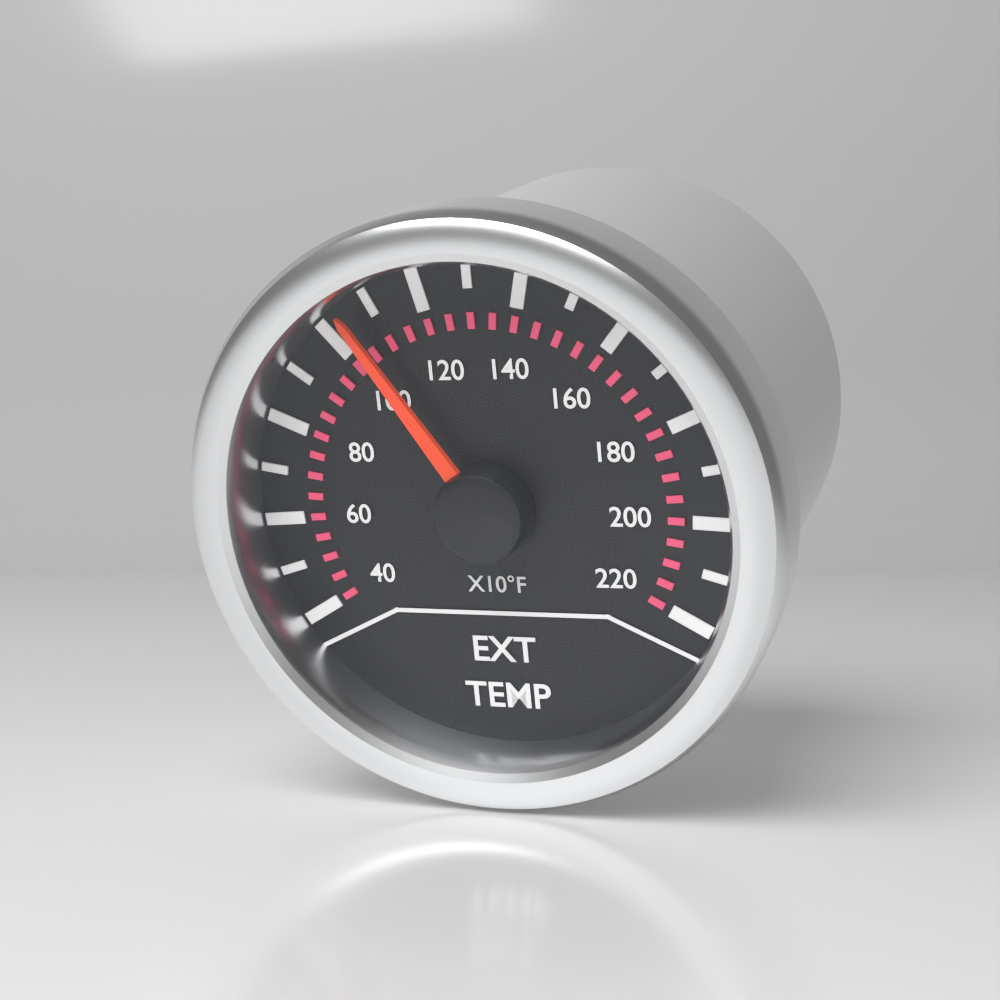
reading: 1050 °F
